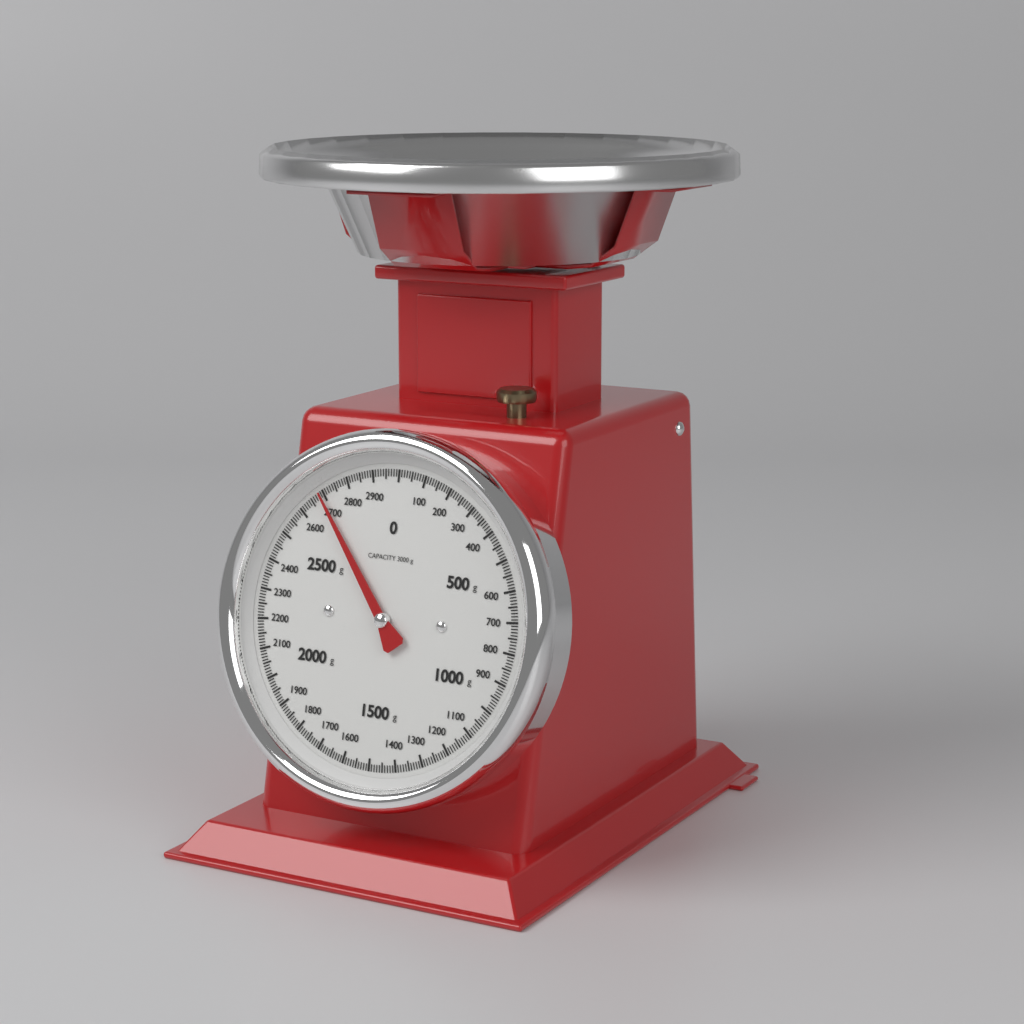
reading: 2690 g
